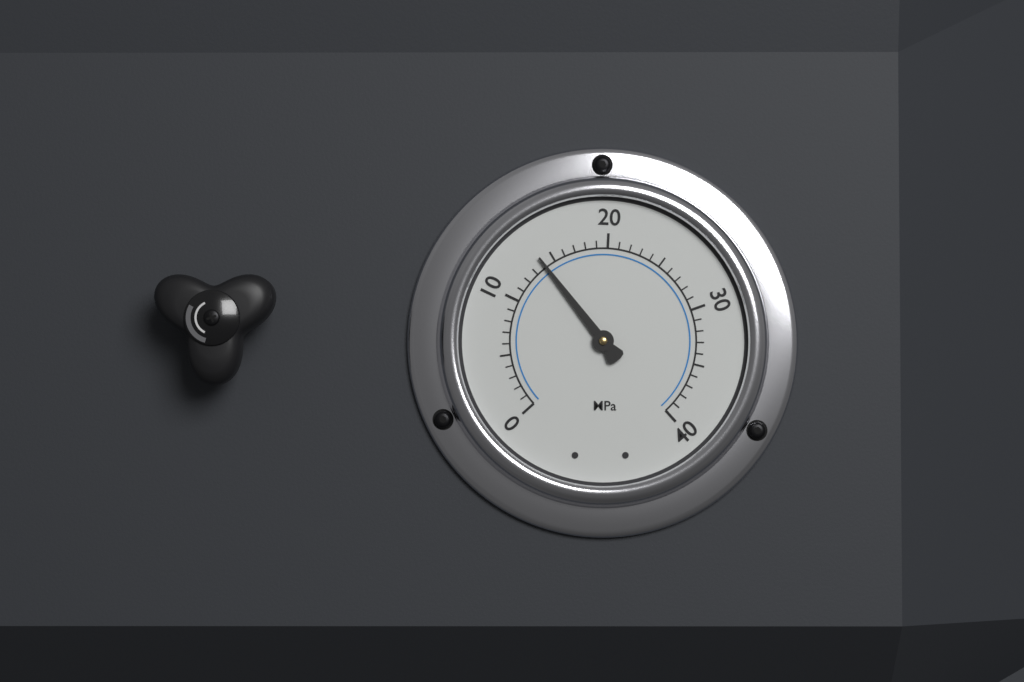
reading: 14 MPa
